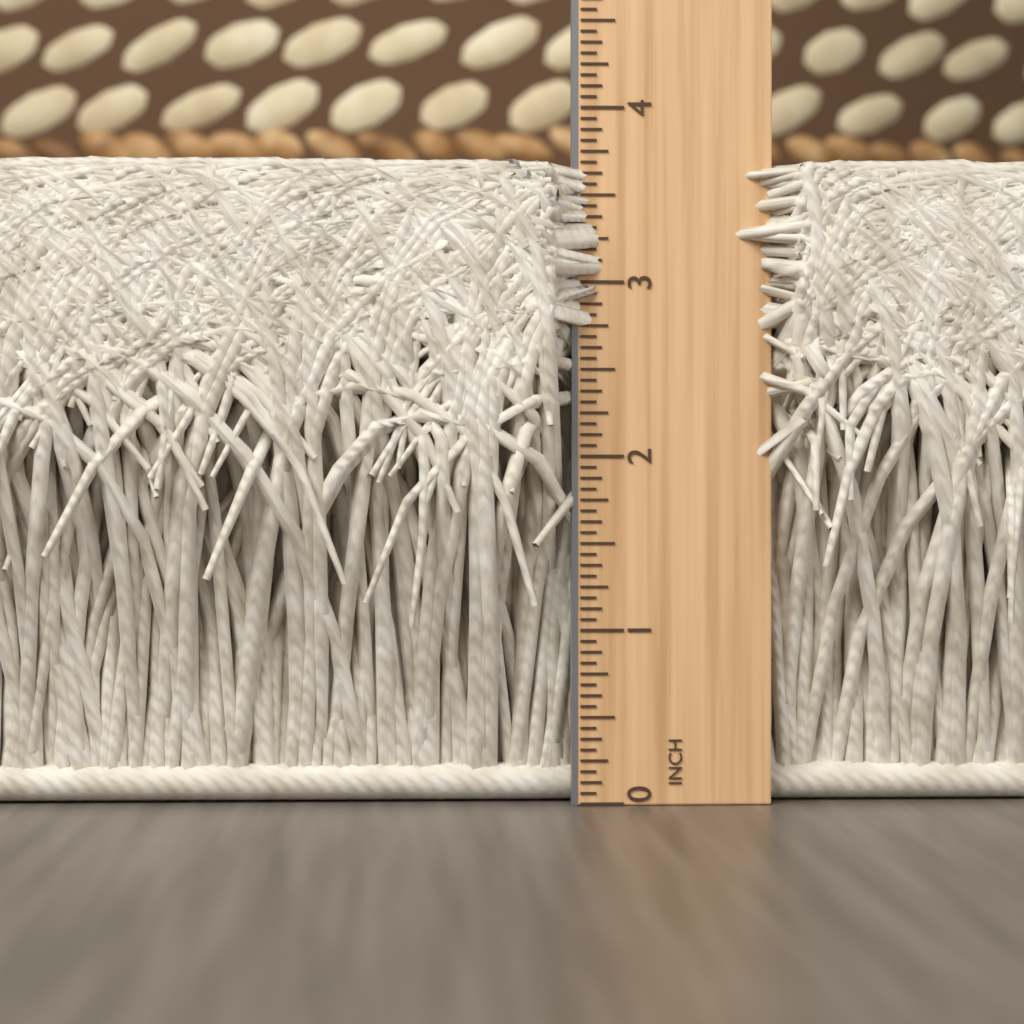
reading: 3.6875 in
